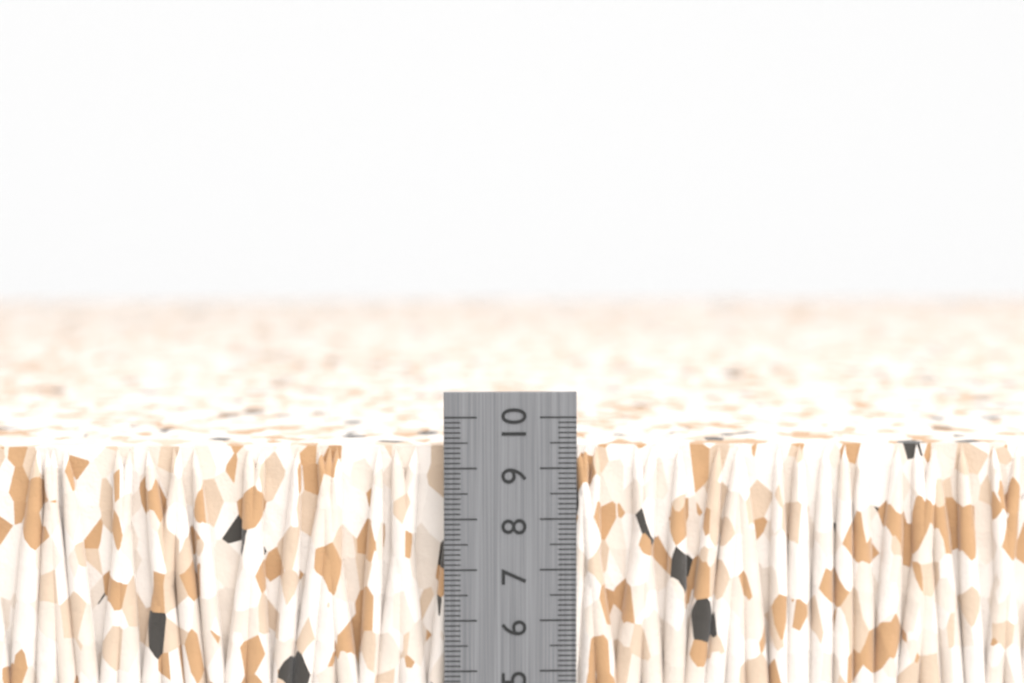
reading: 9.4 cm
